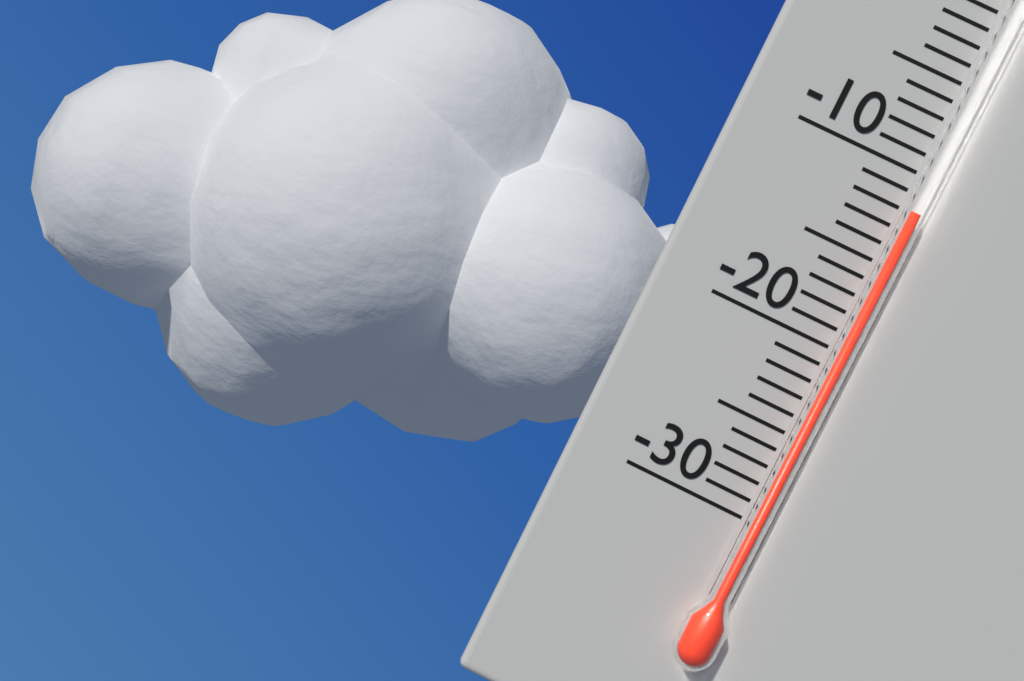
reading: -12 °C
